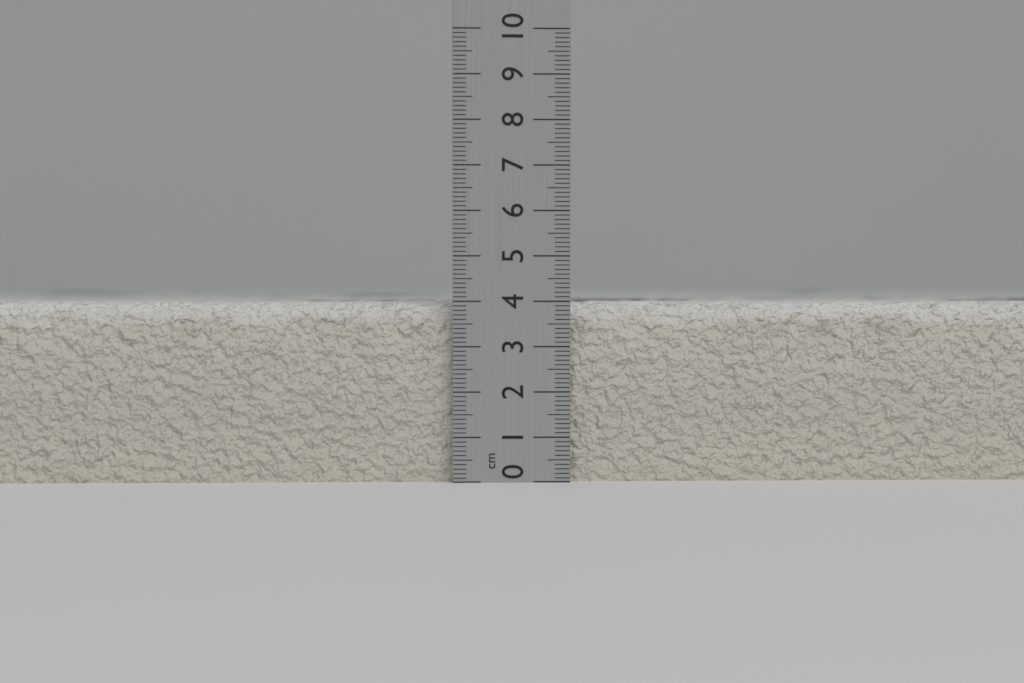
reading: 4.0 cm
